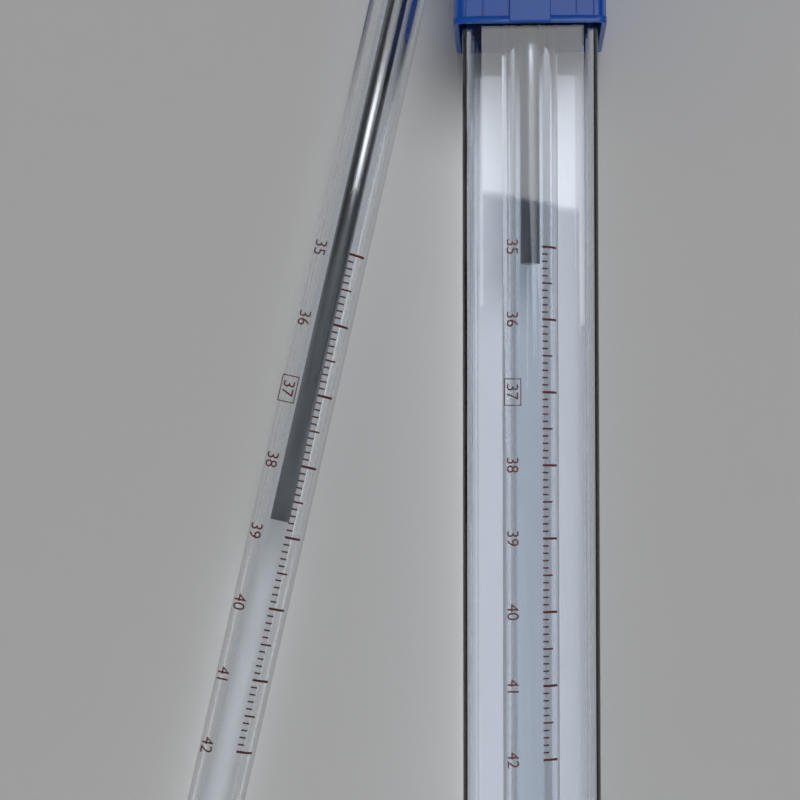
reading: 38.8 °C
